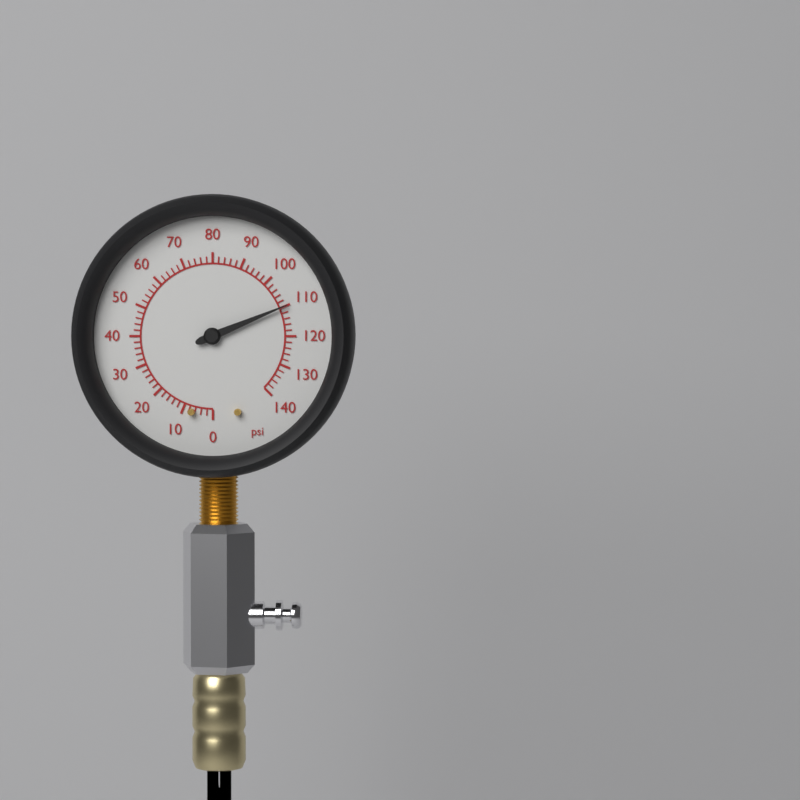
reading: 110 psi
